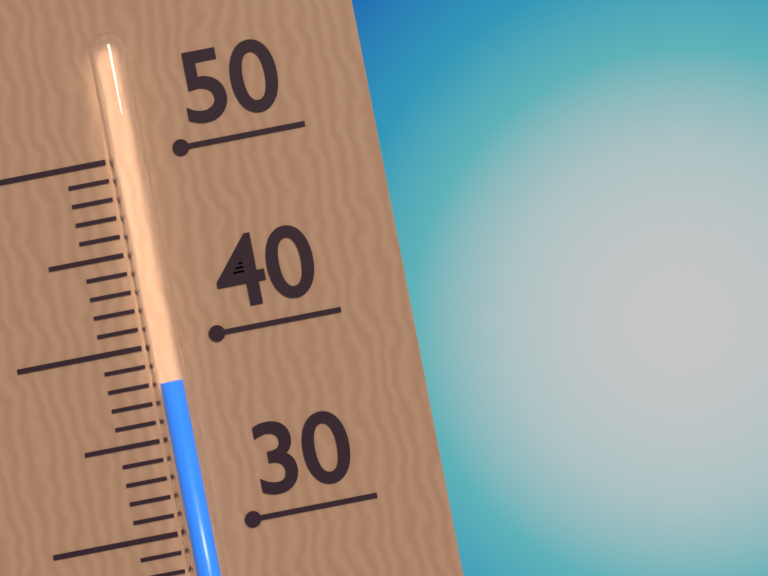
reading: 38 °C
